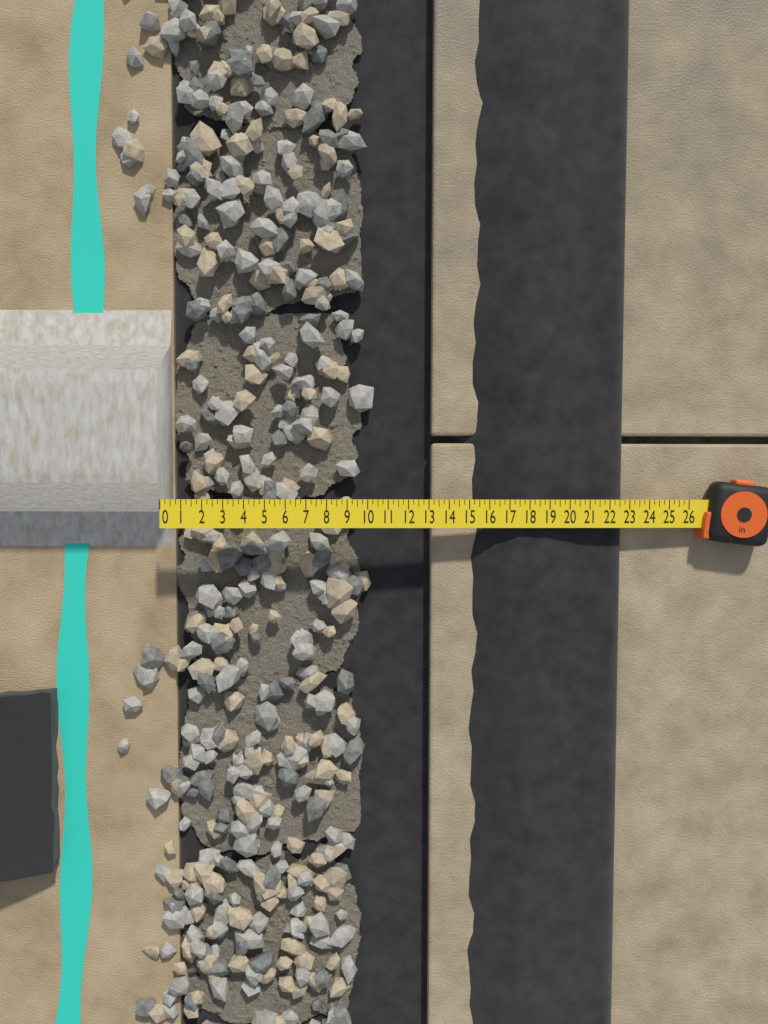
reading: 22.75 in
